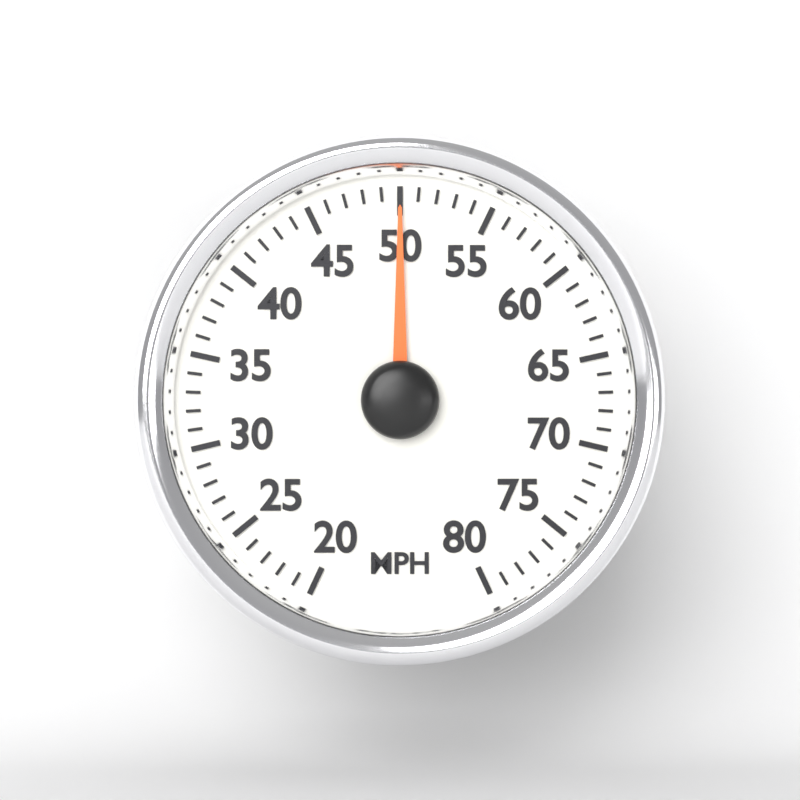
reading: 50 MPH
